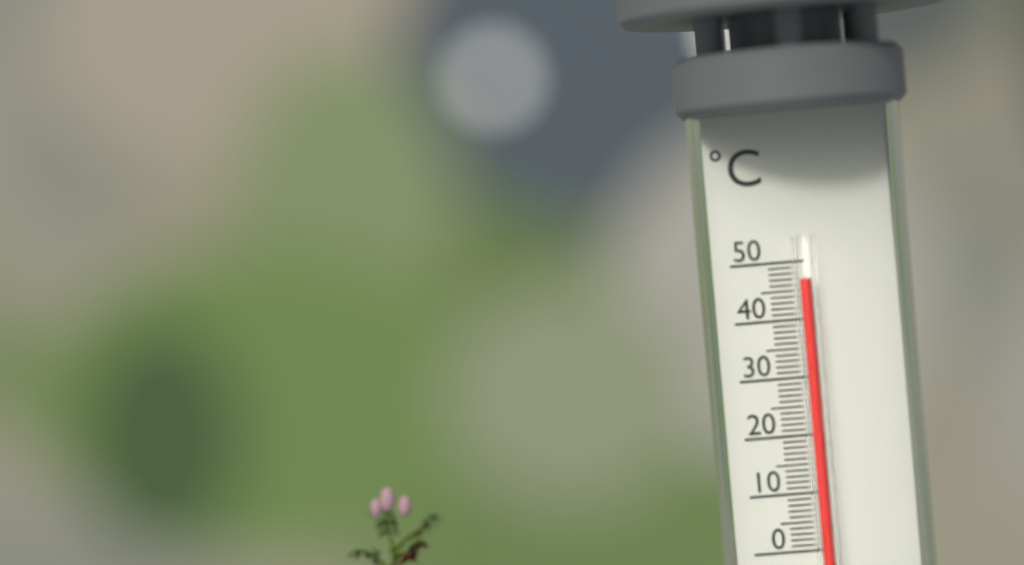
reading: 47 °C
